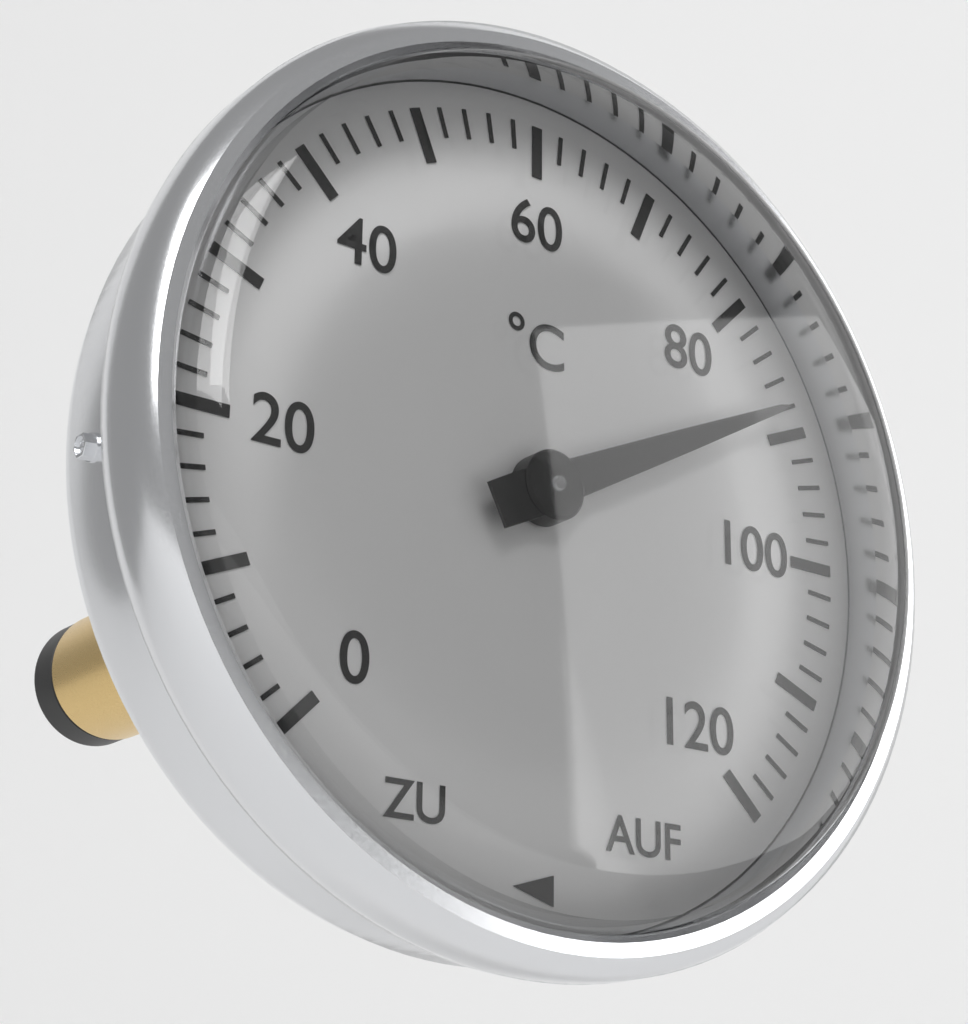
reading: 88 °C
